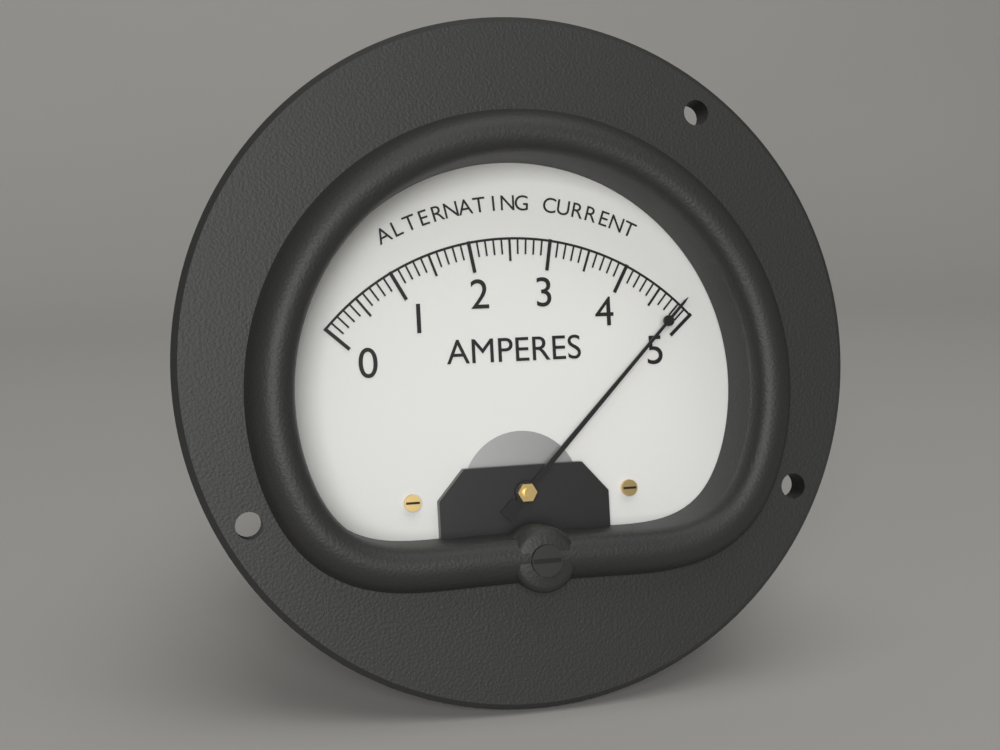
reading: 4.8 A
